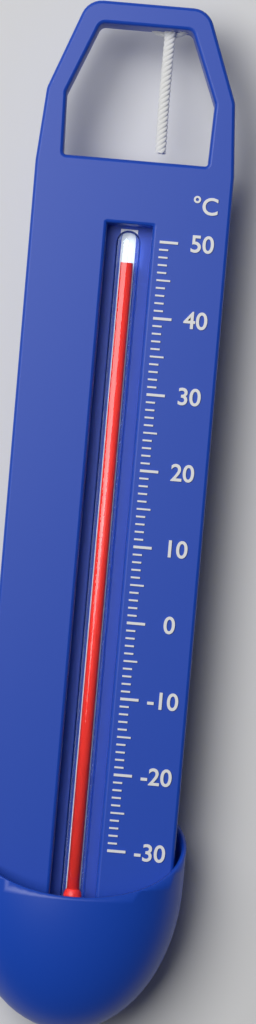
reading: 47 °C
